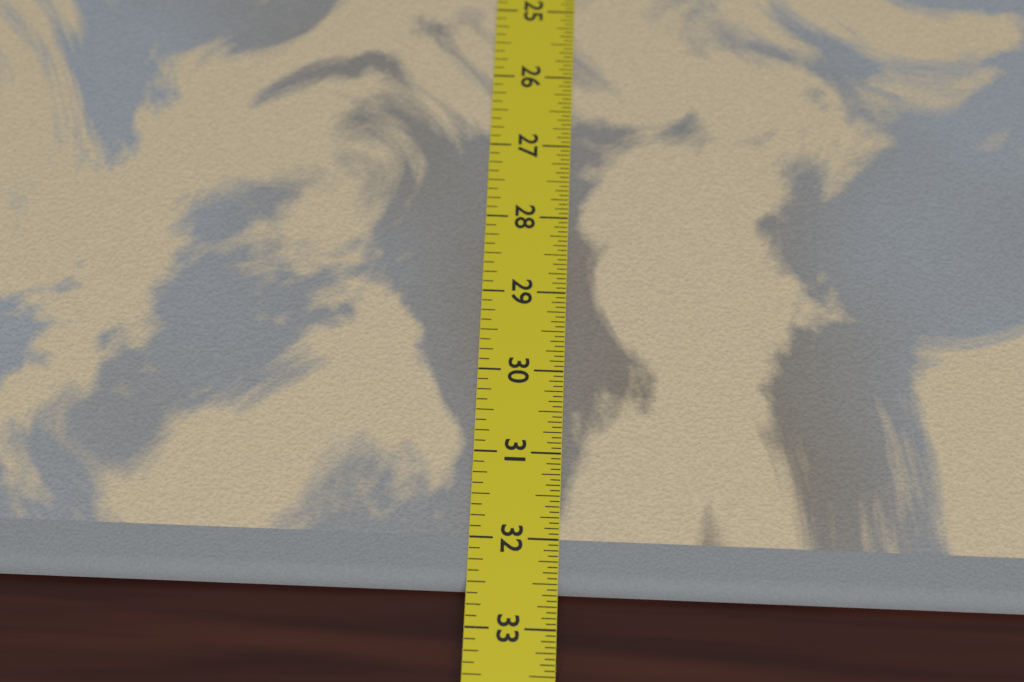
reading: 32.5625 in
